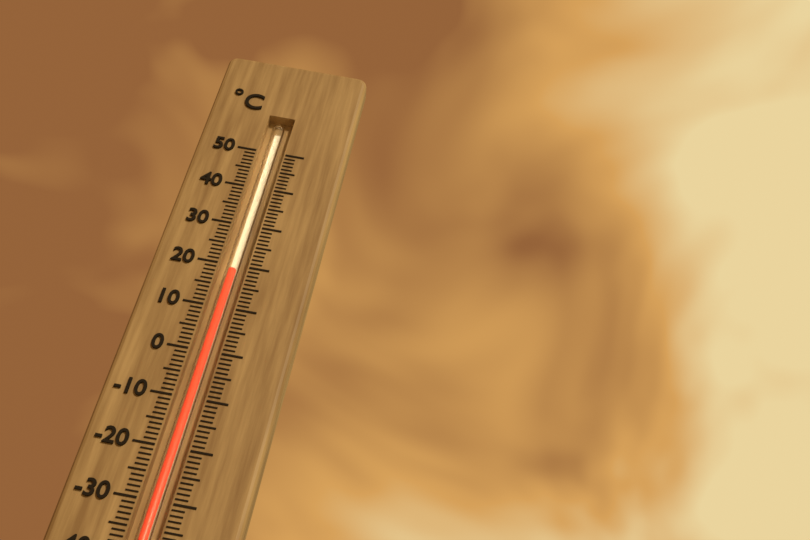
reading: 19 °C
